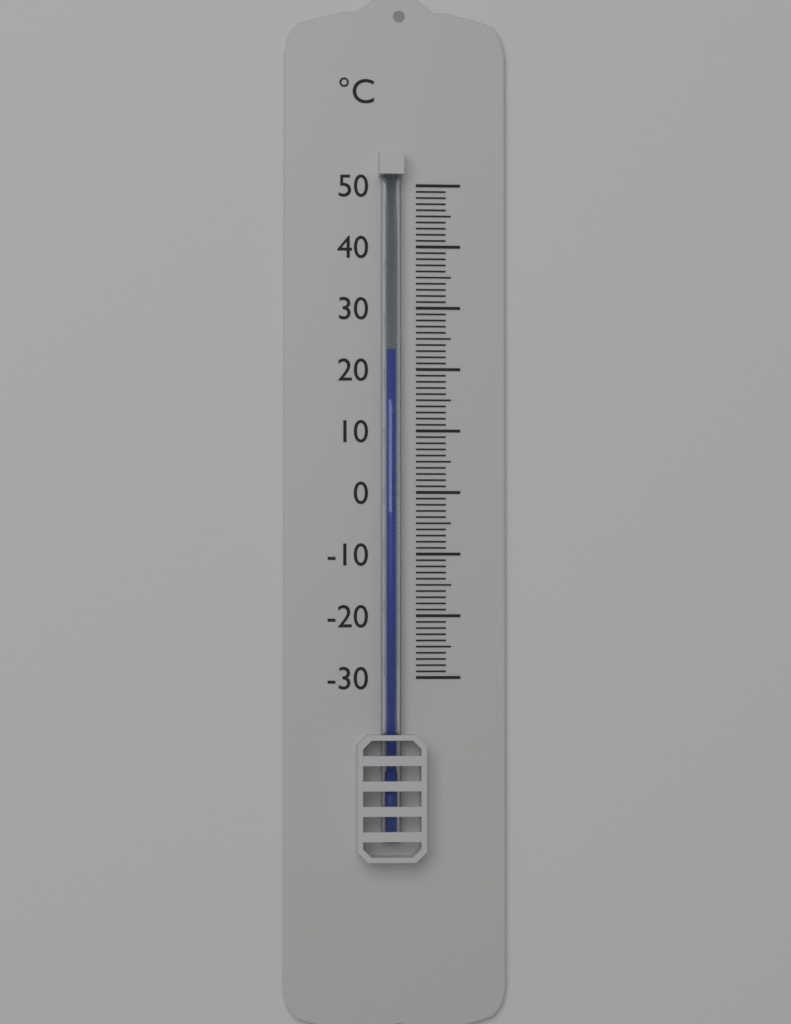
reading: 23 °C
